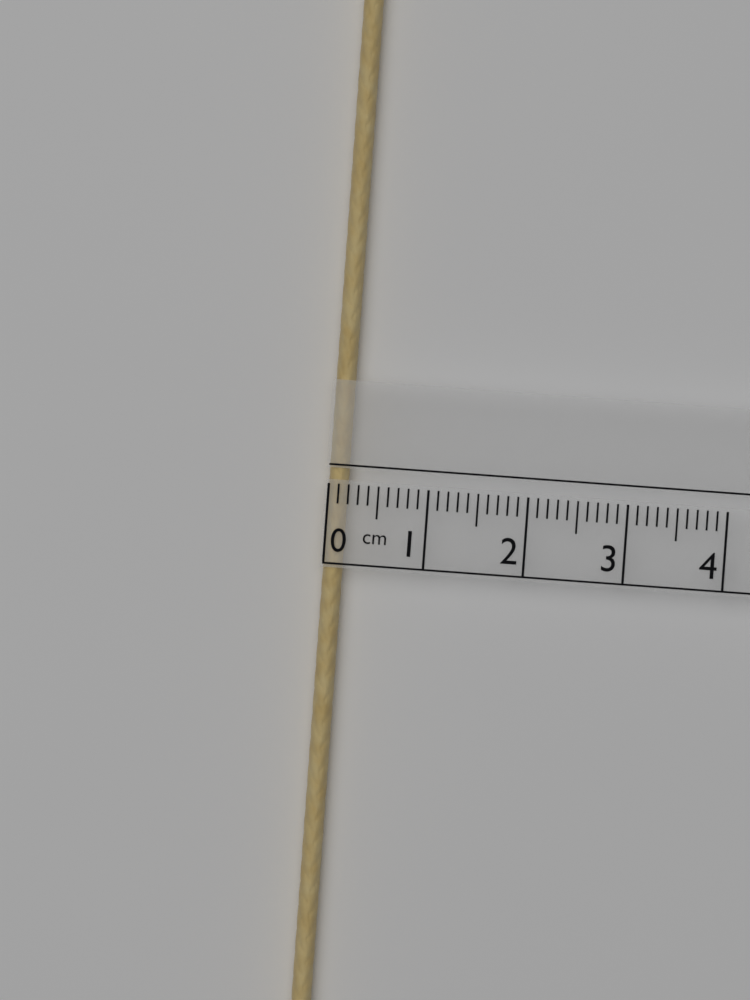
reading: 0.2 cm
